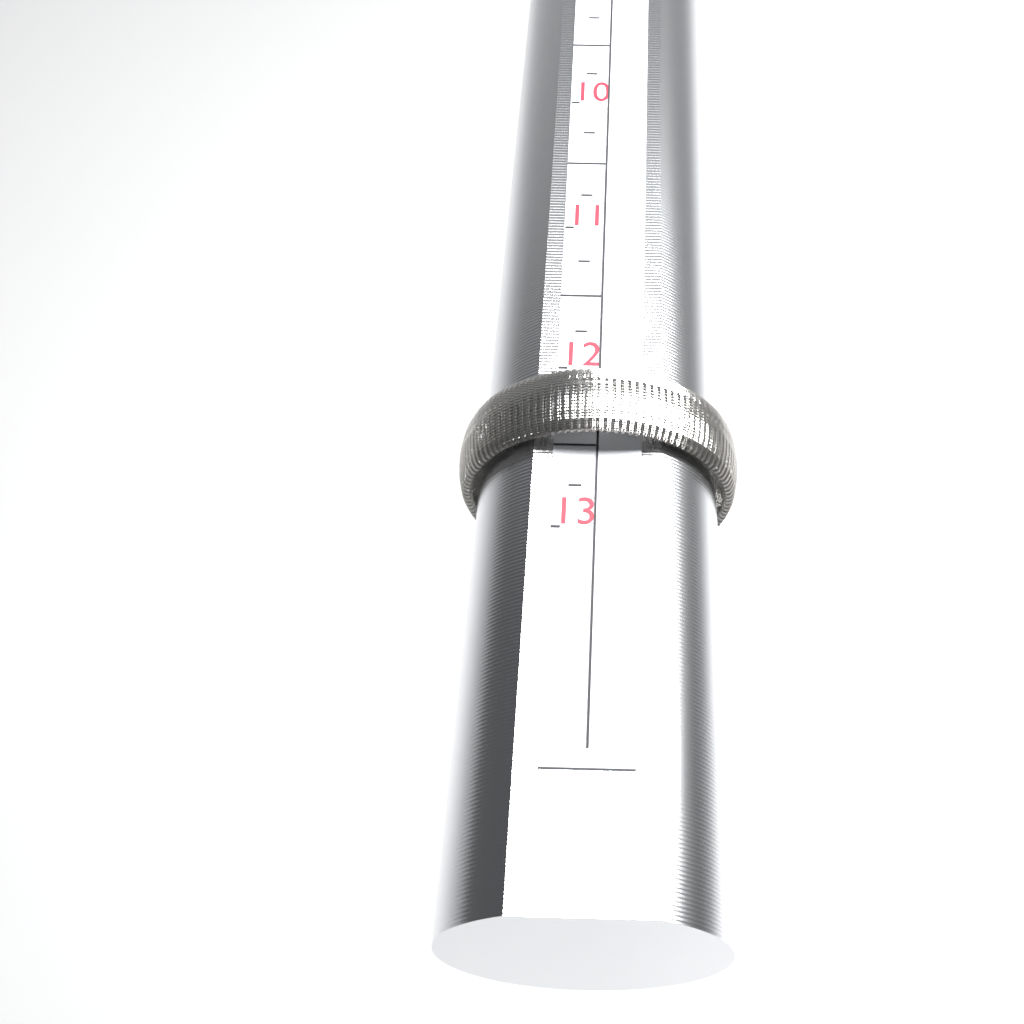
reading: 12.50 (no unit)
